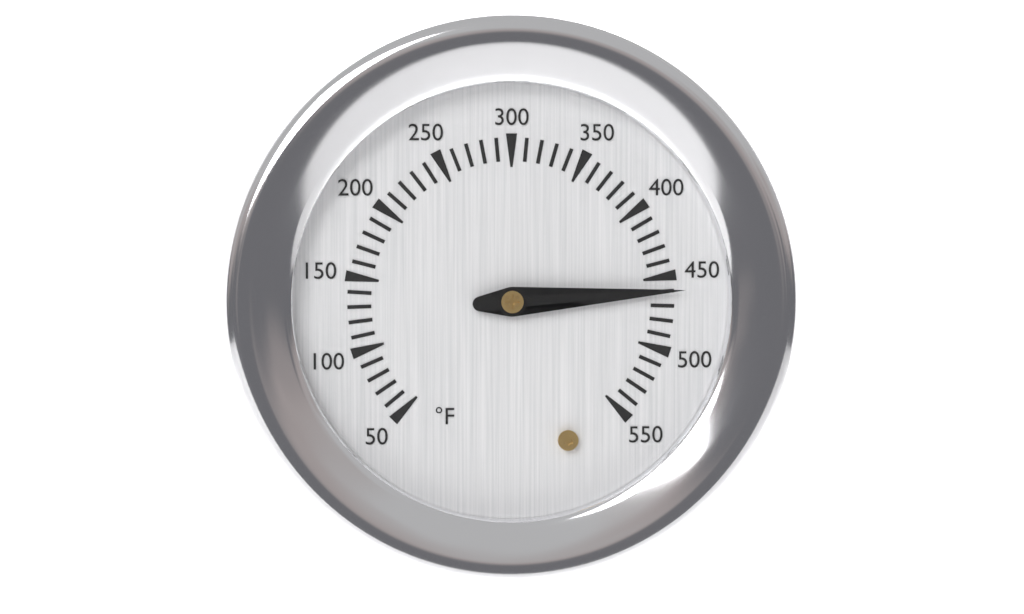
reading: 460 °F
